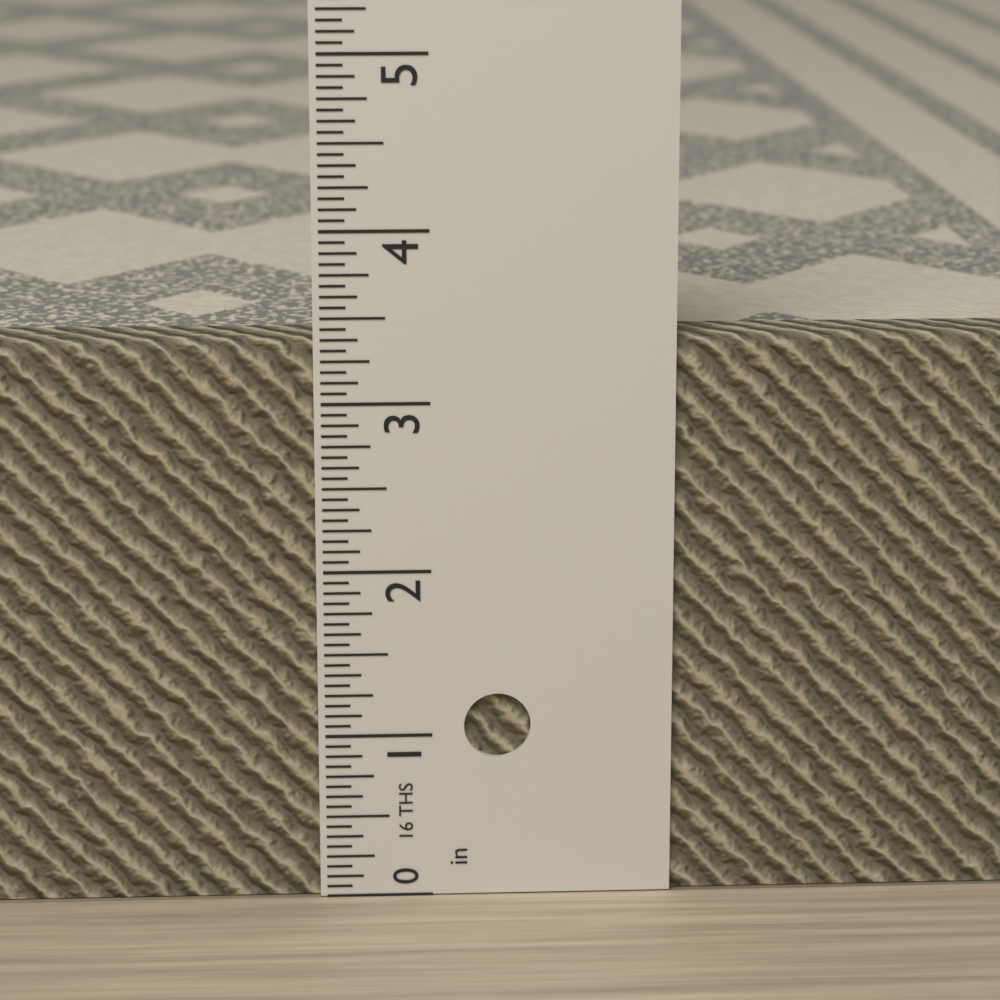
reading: 3.3750 in
